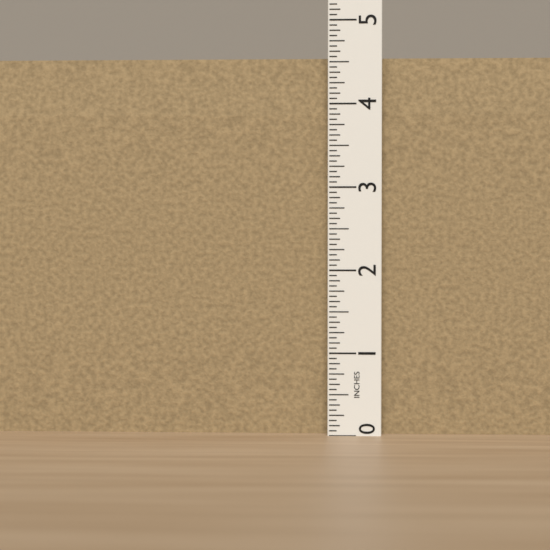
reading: 4.5625 in
